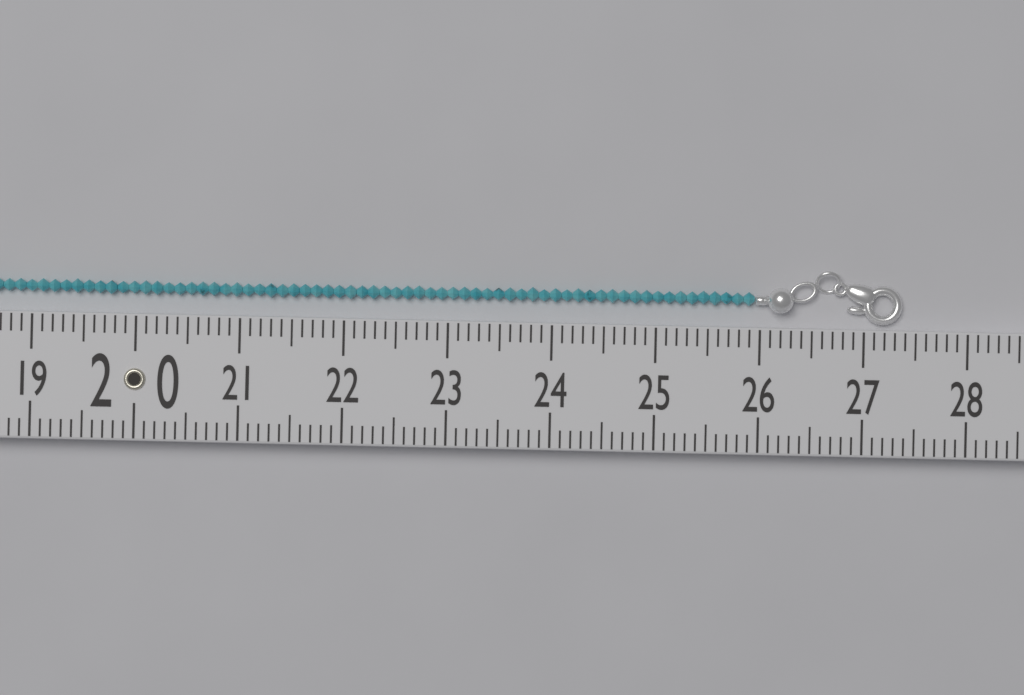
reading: 27.4 (no unit)
